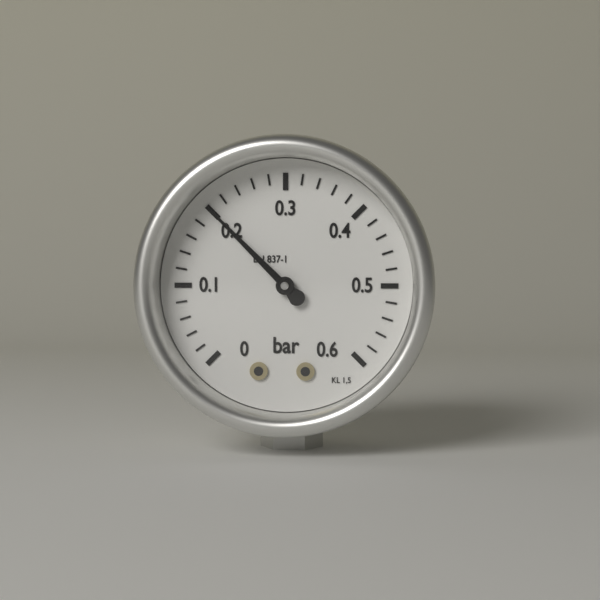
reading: 0.20 bar
